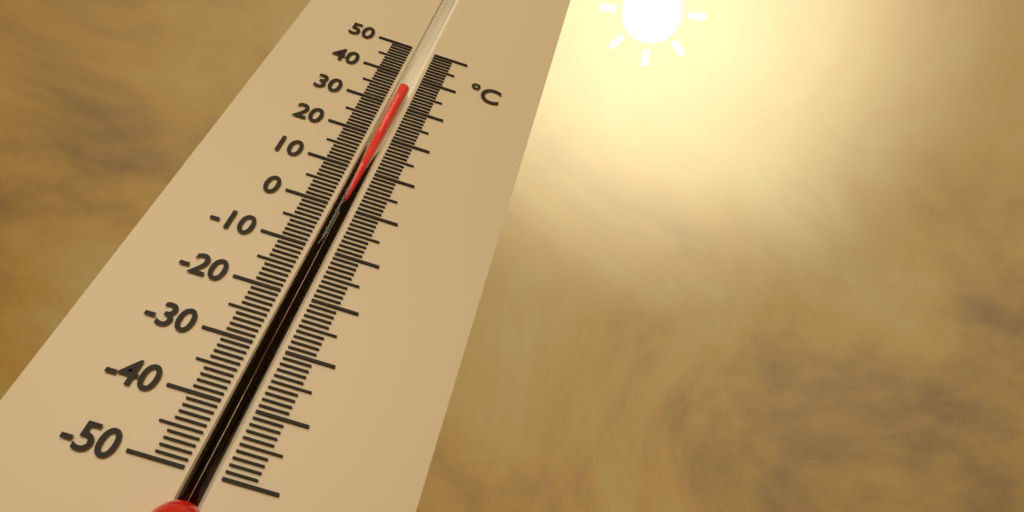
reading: 36 °C
